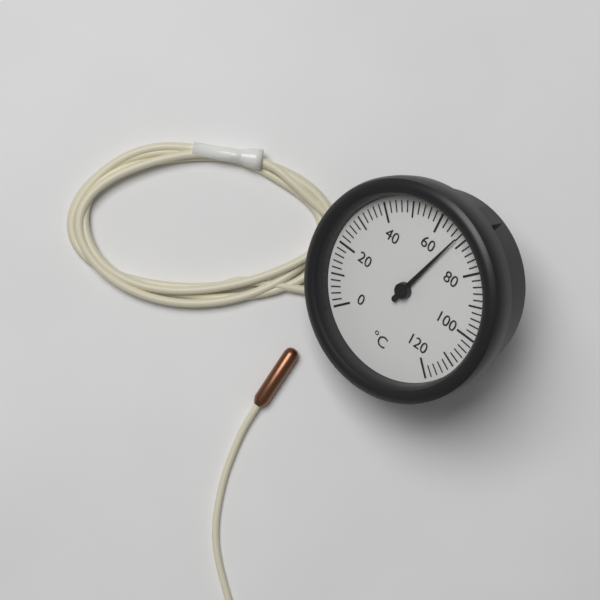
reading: 68 °C
